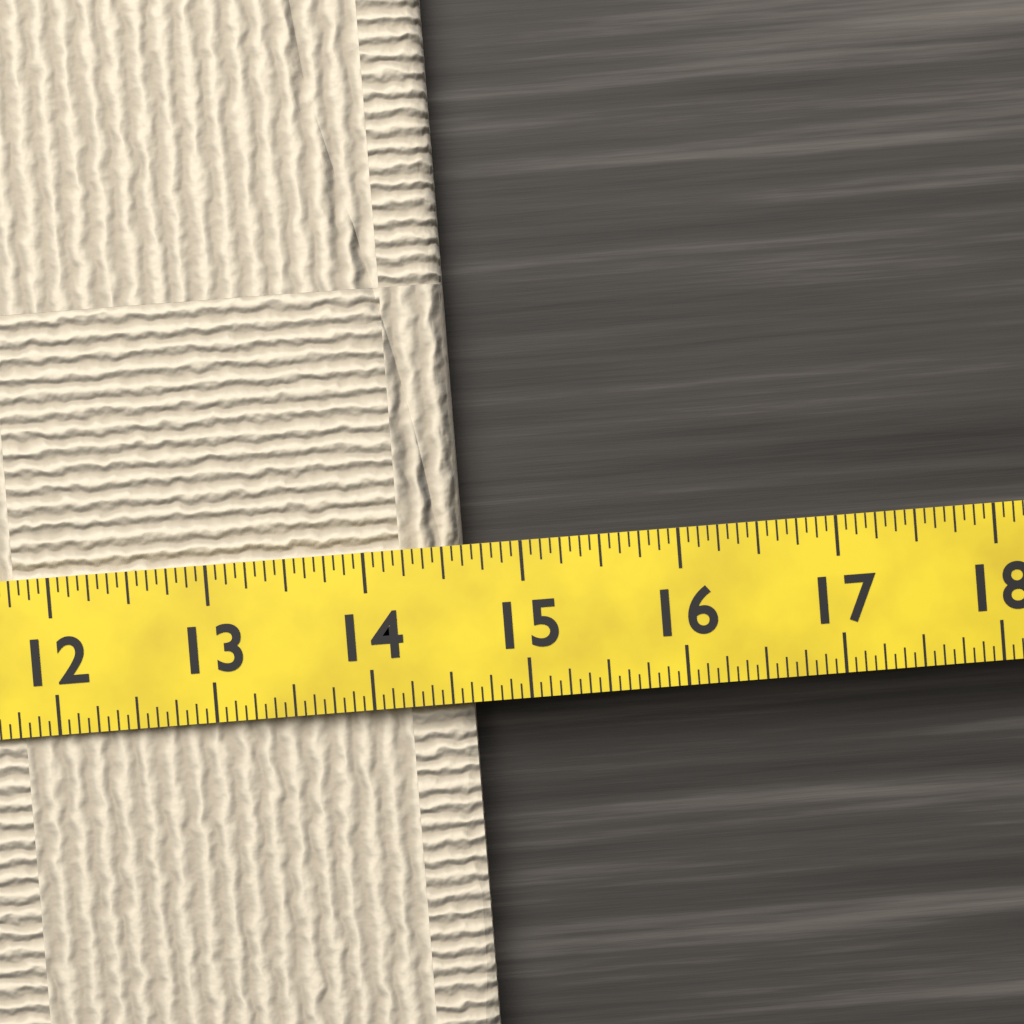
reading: 14.6250 (no unit)
